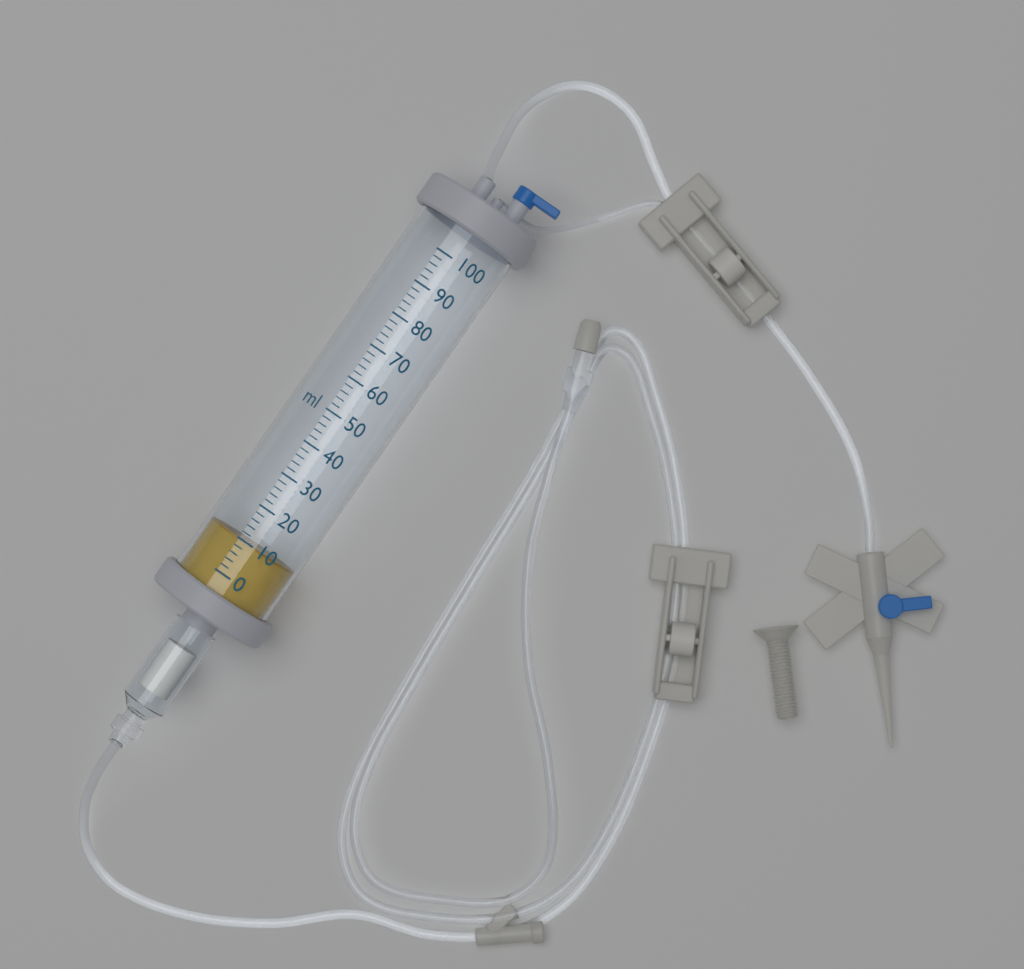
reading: 10 ml
